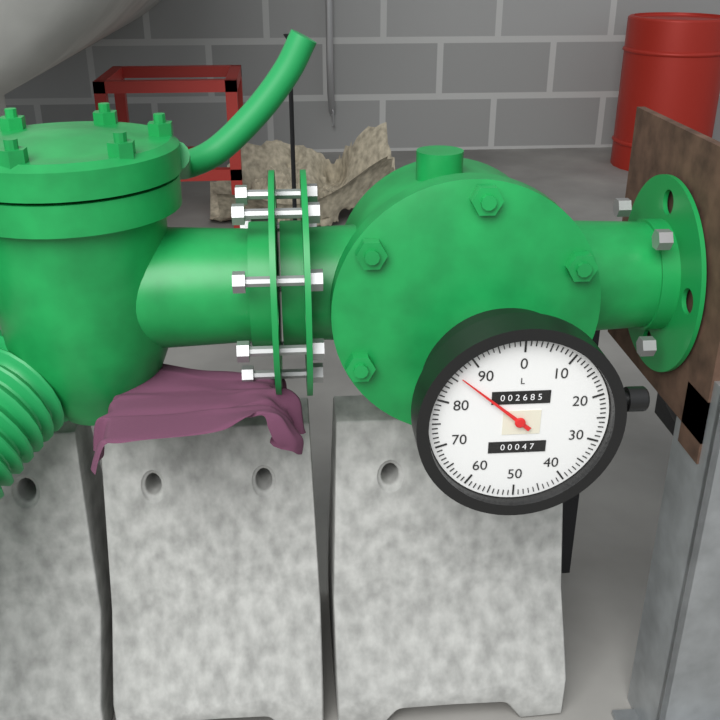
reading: 86 L
